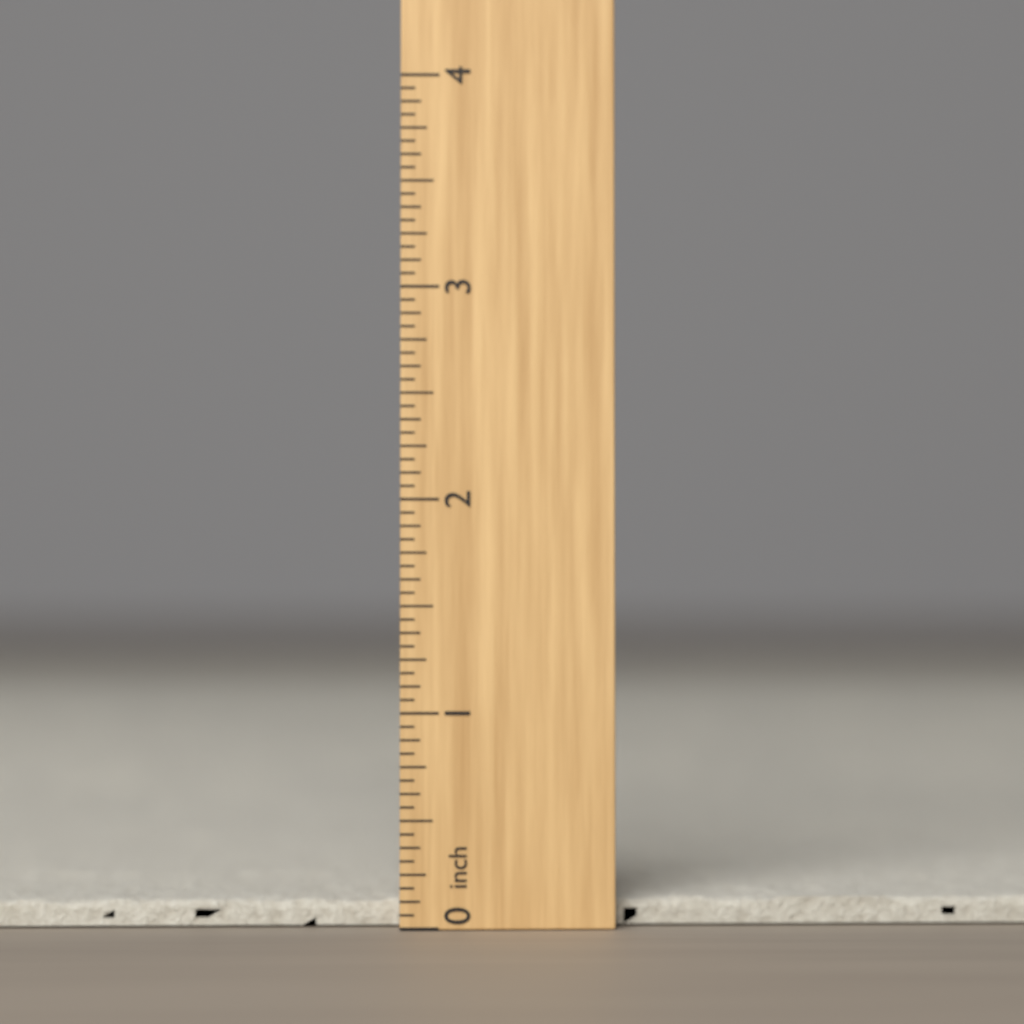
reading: 0.1250 inch
